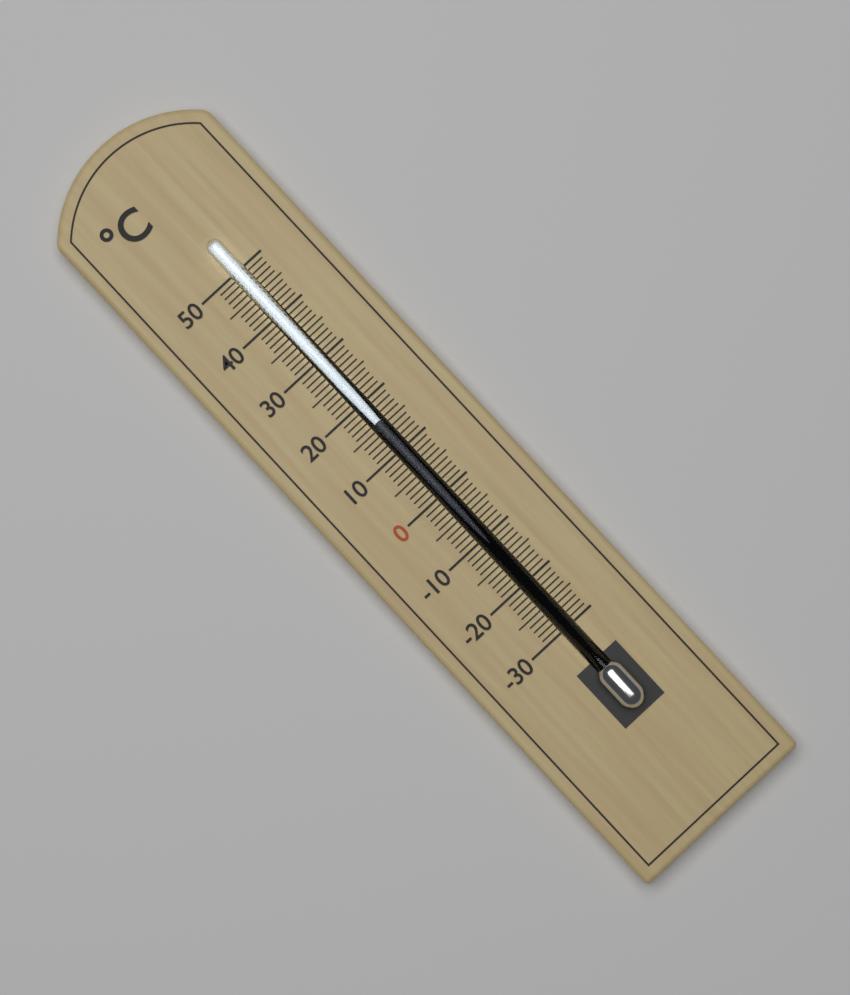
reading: 16 °C
